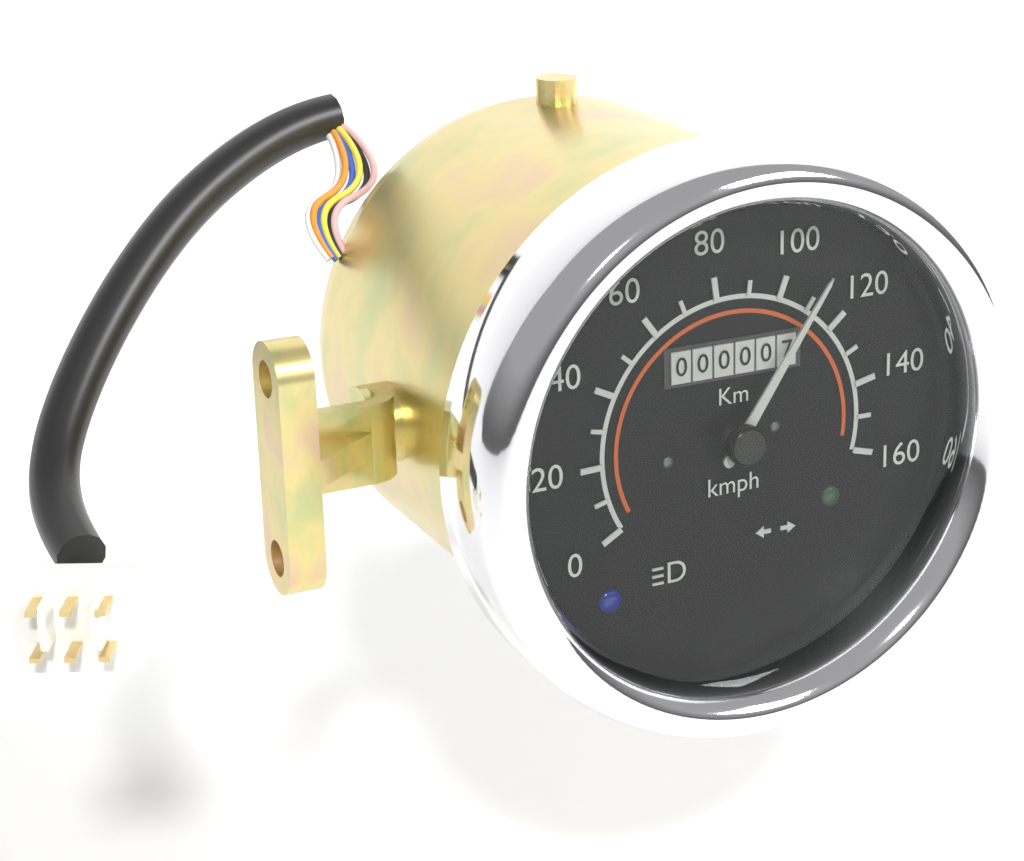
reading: 110 km/h
